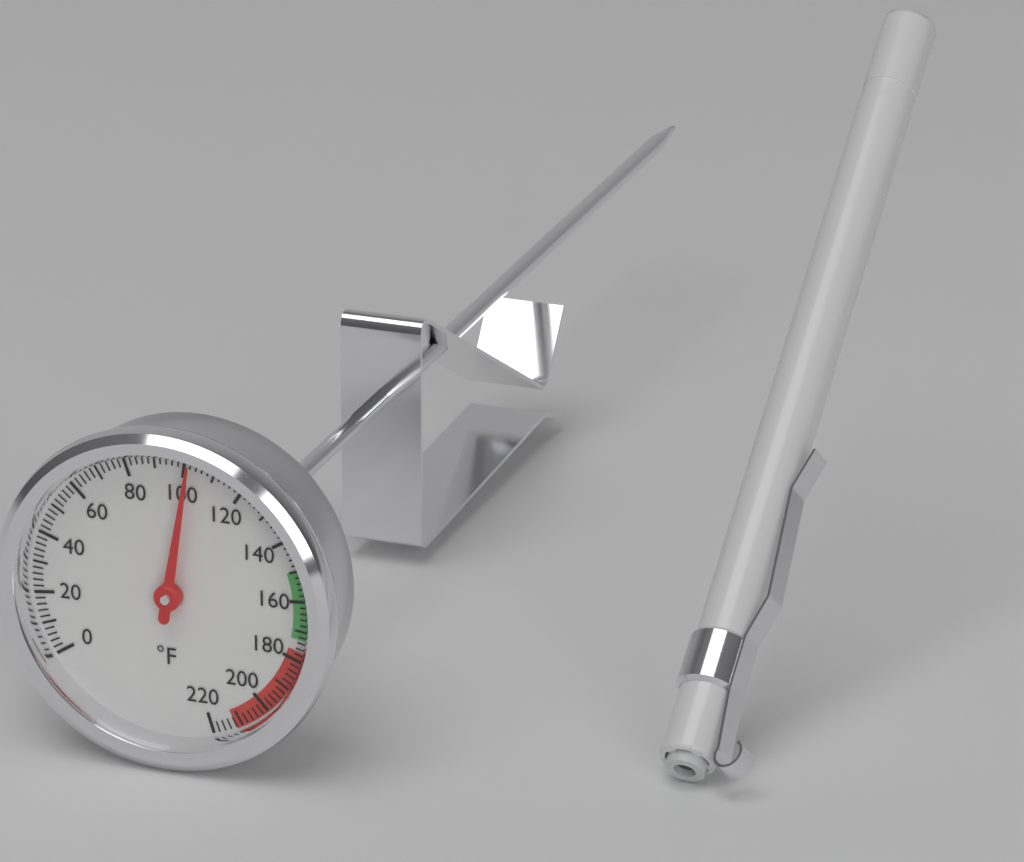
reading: 102 °F
